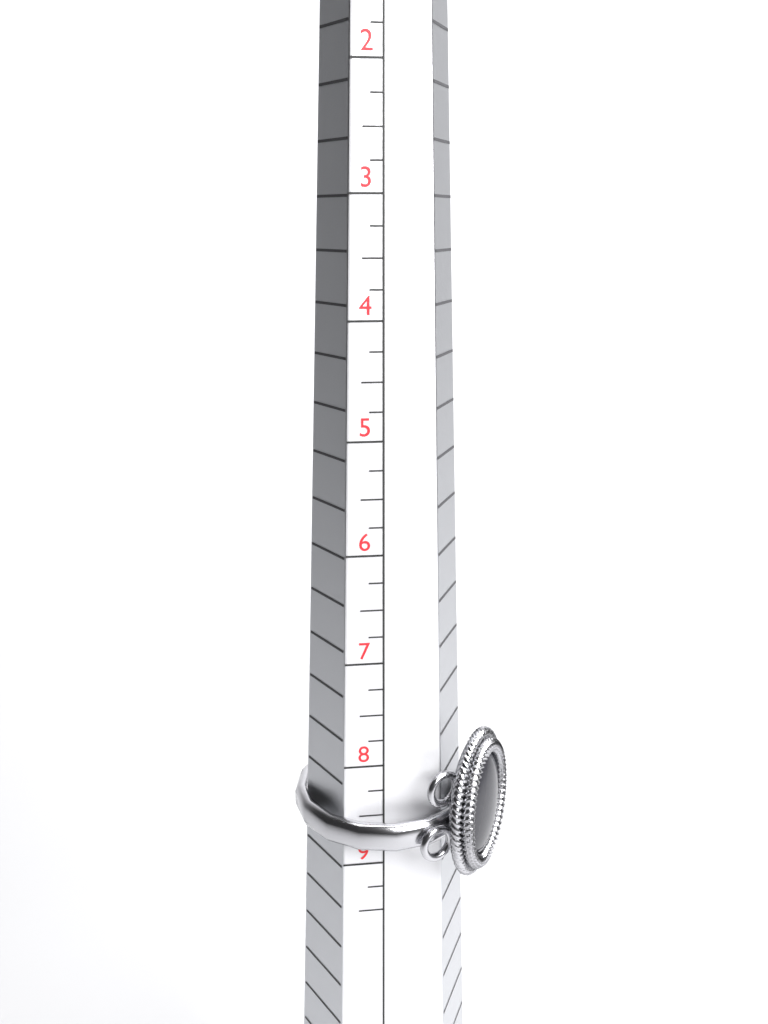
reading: 8.75 US
